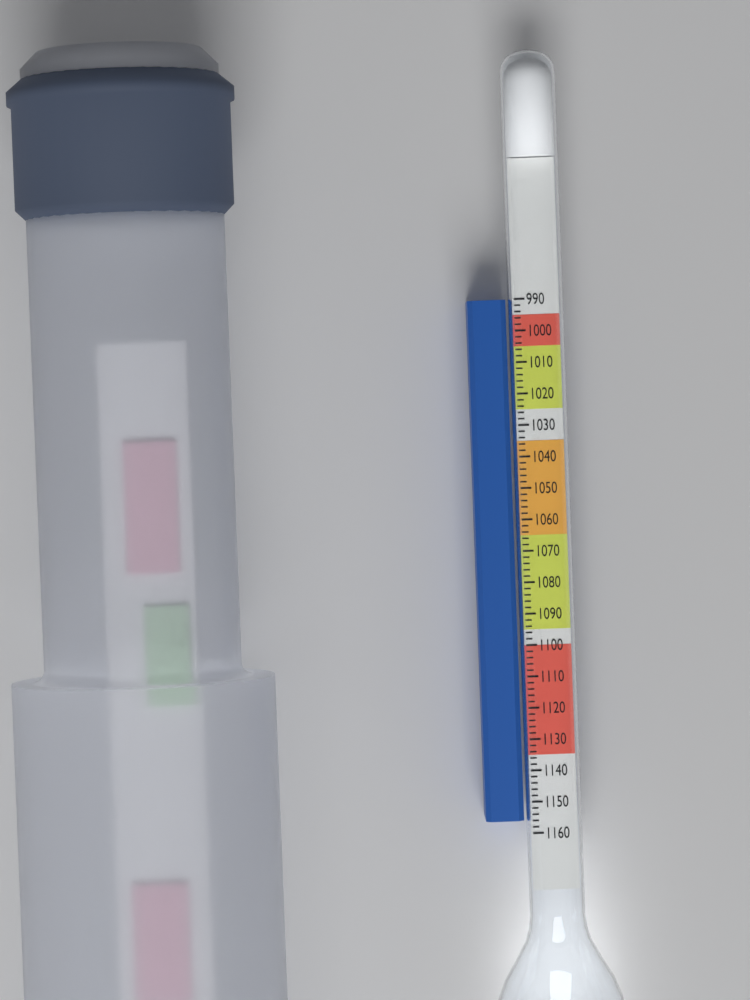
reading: 1156 (no unit)
